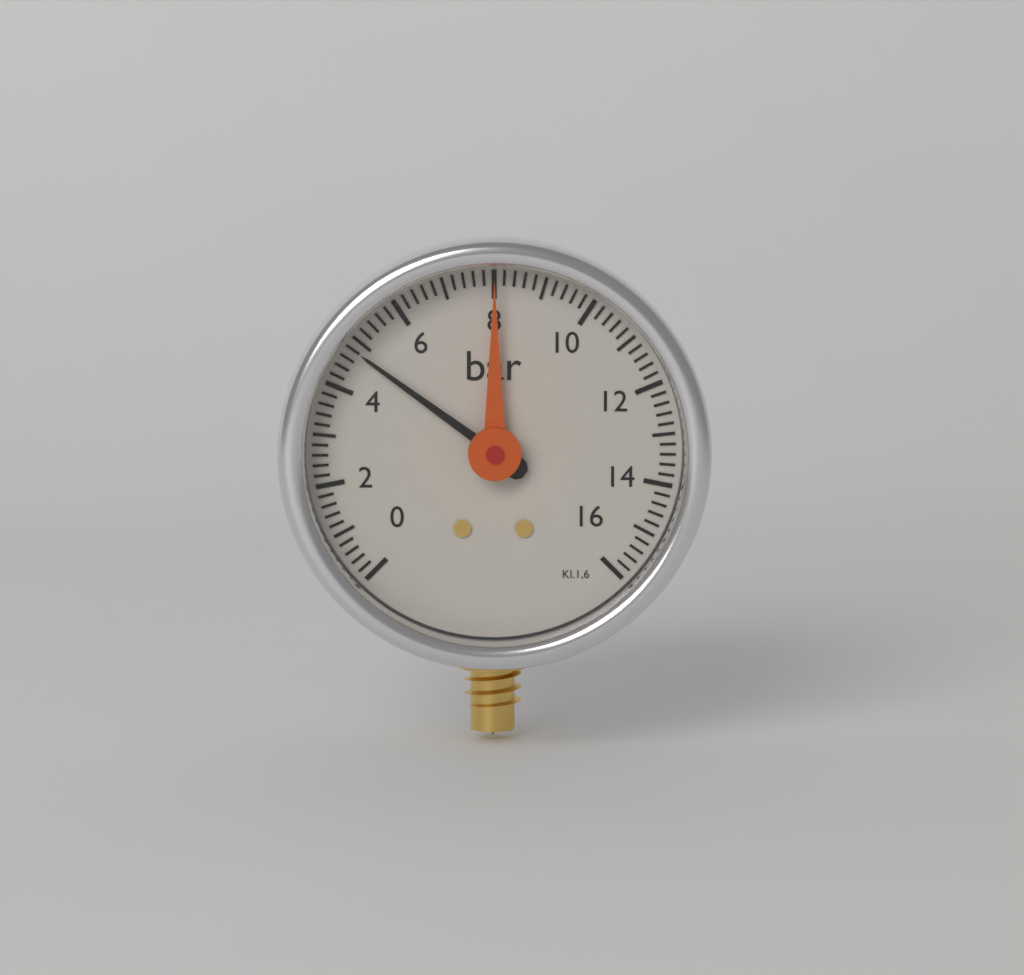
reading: 4.8 bar
